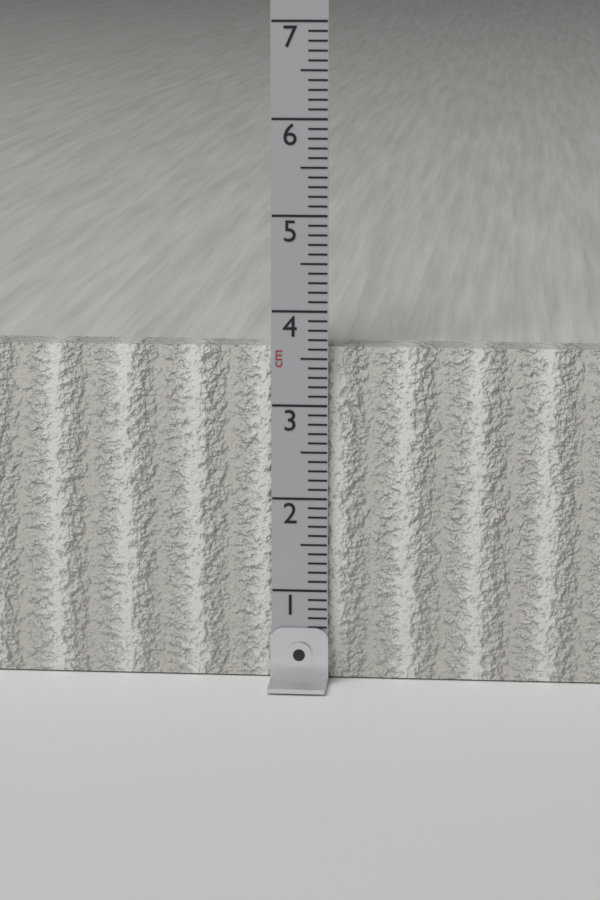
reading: 3.6 cm
